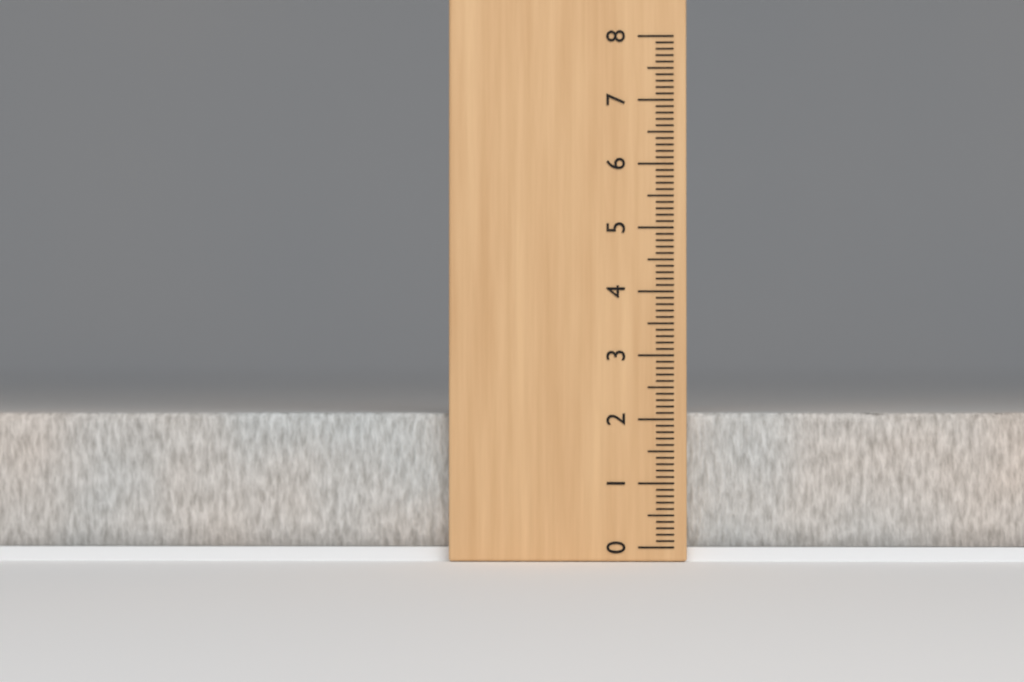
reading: 2.1 (no unit)
